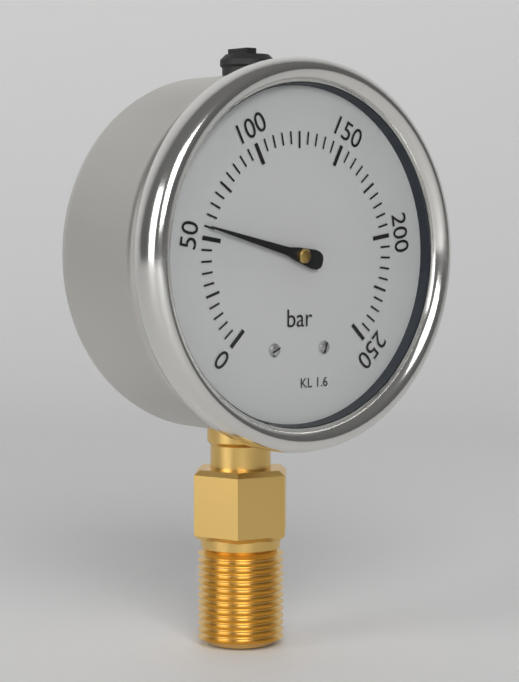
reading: 55 bar
